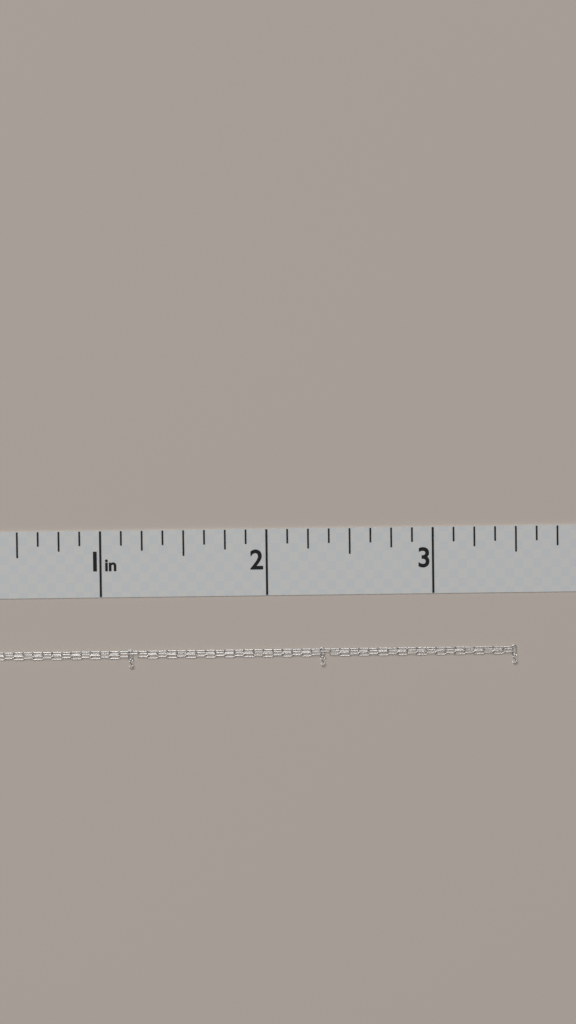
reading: 3.500 in
